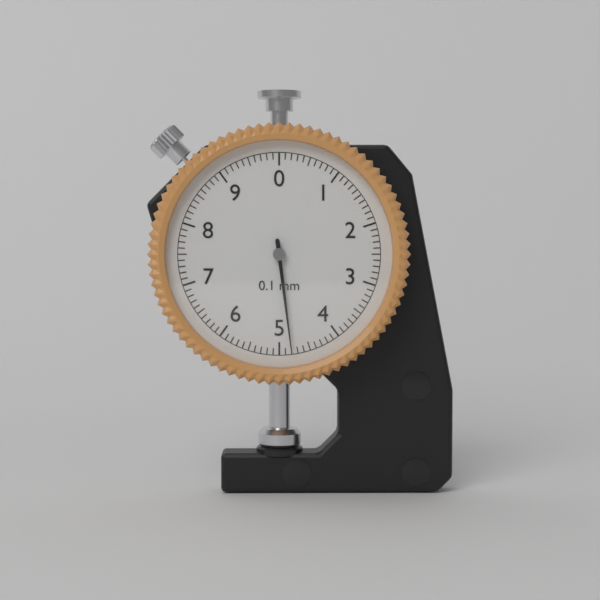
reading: 4.8 mm
